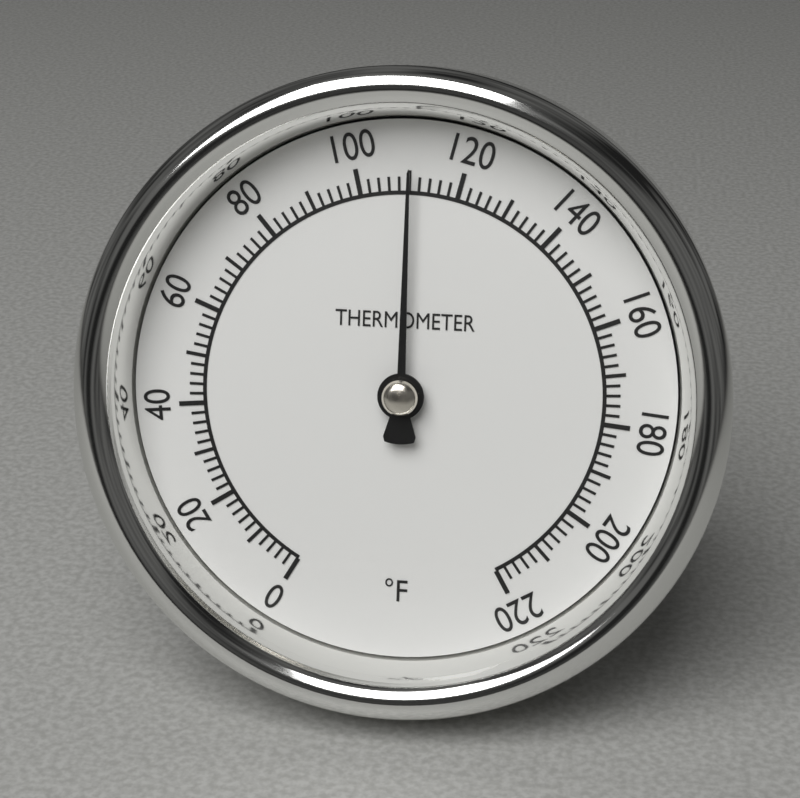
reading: 110 °F
